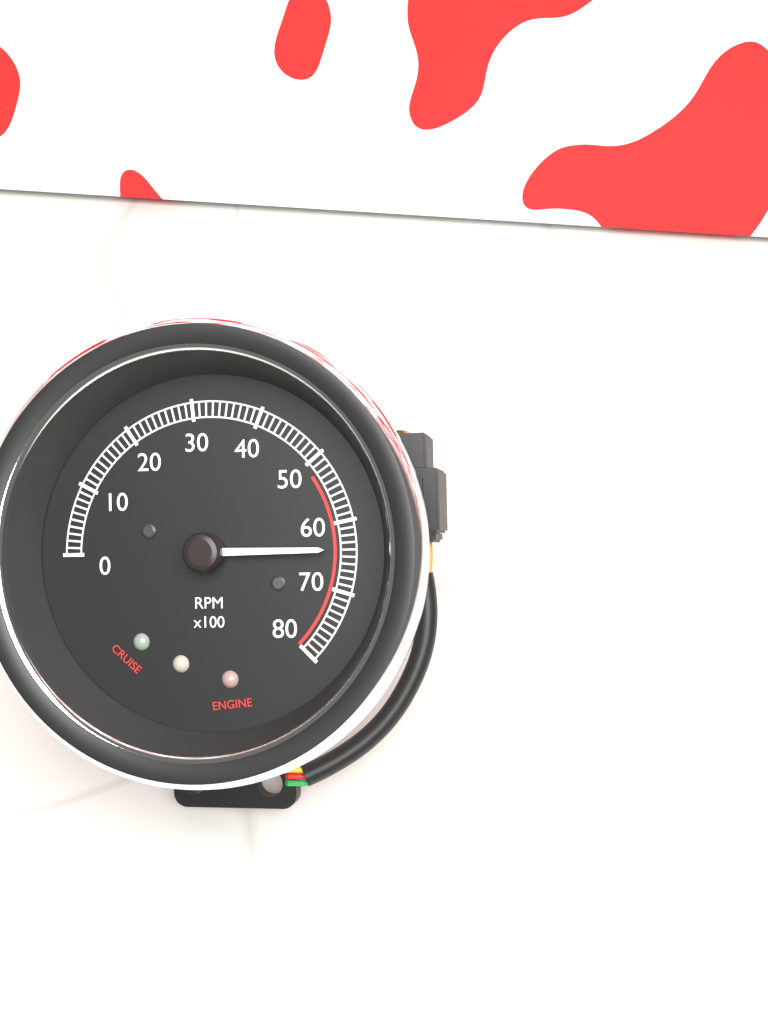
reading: 6400 RPM
